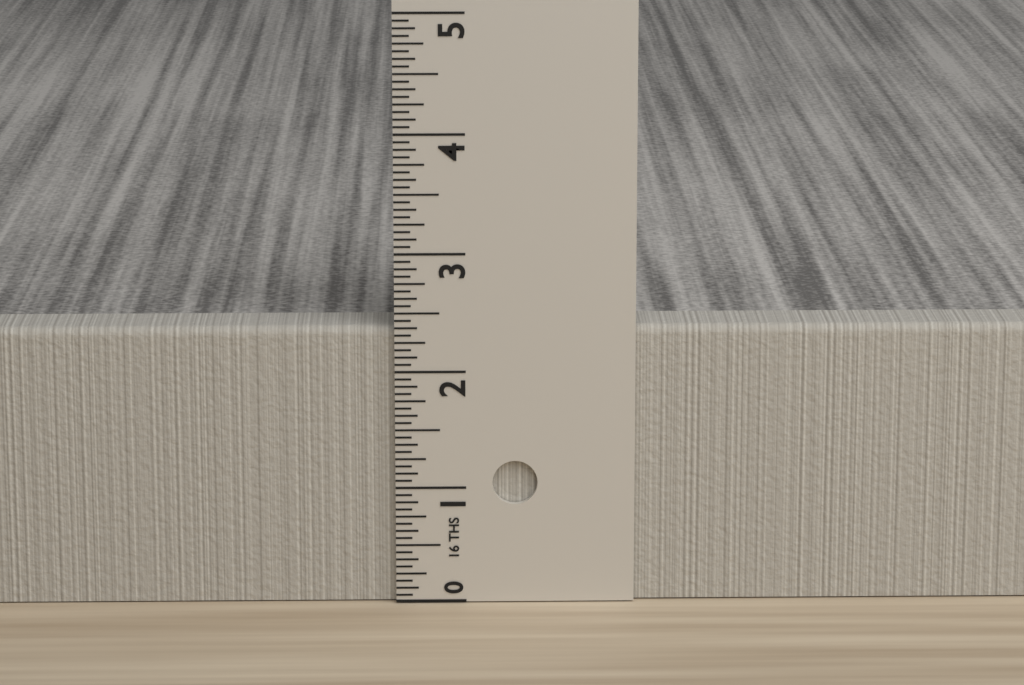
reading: 2.3750 in
